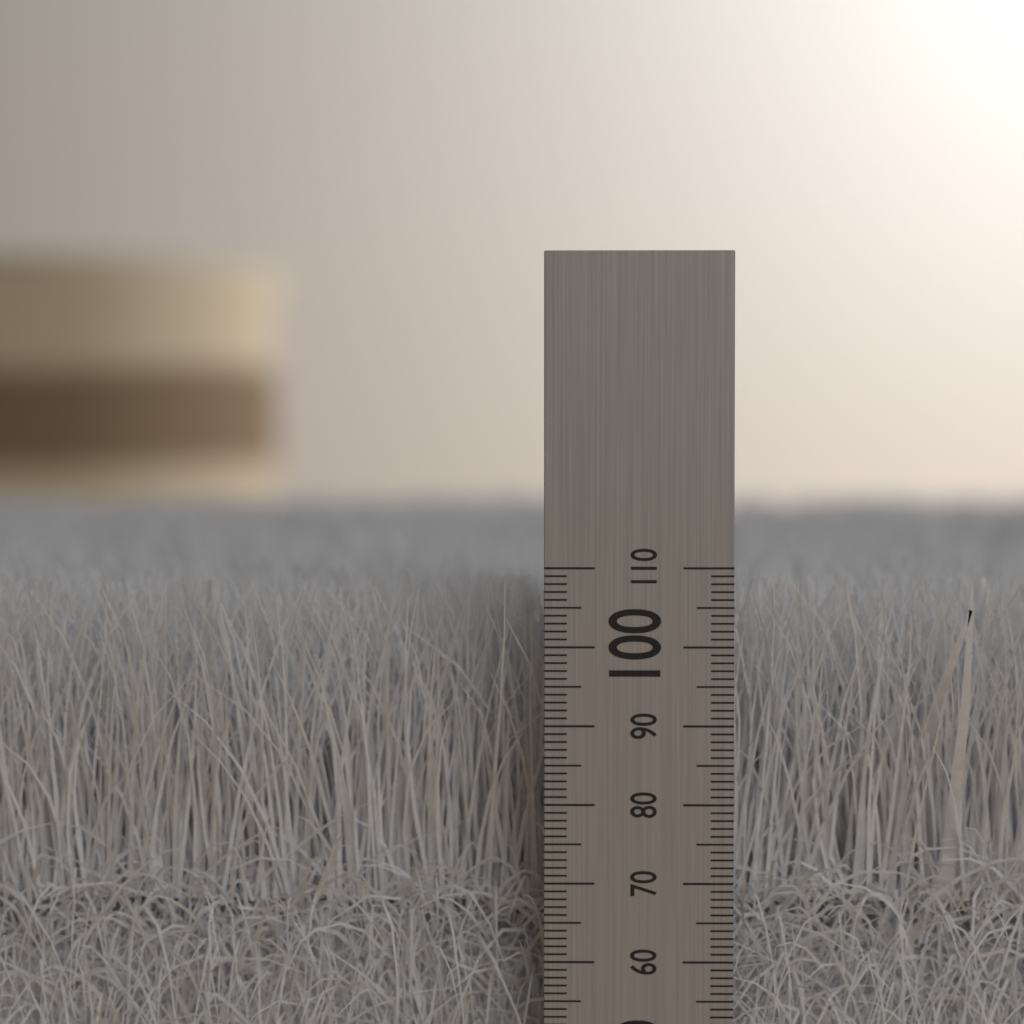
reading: 108 mm
